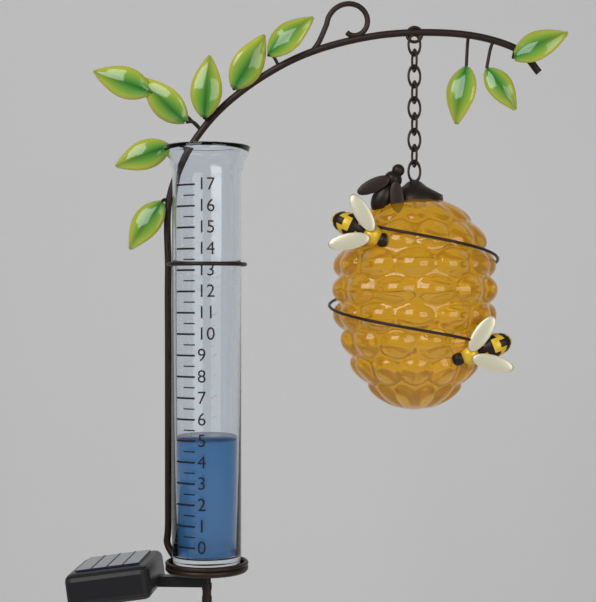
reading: 5.0 (no unit)
